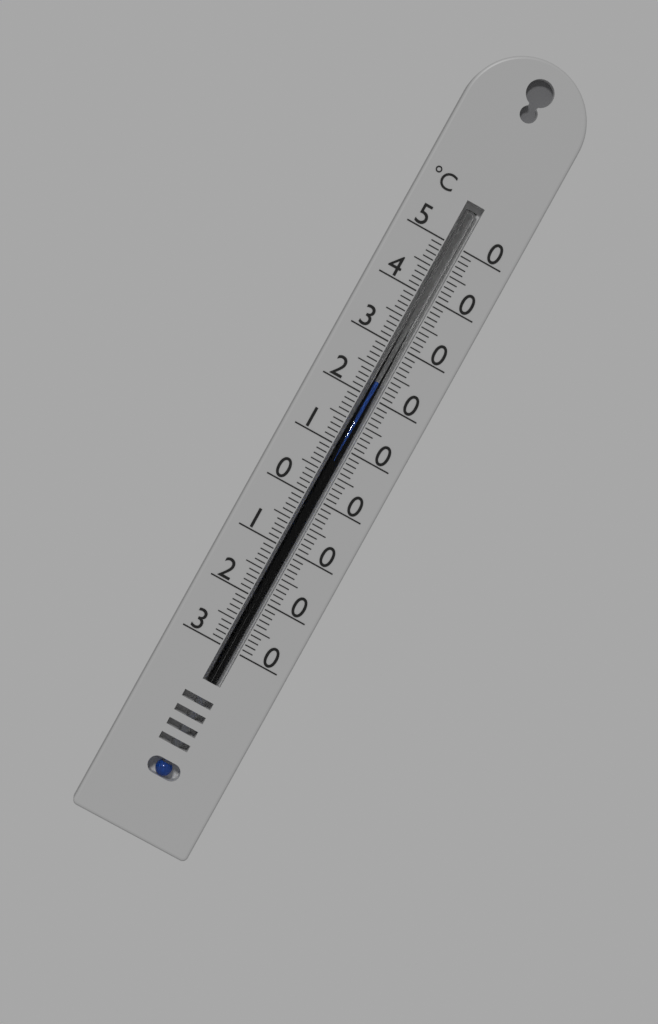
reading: 23 °C
